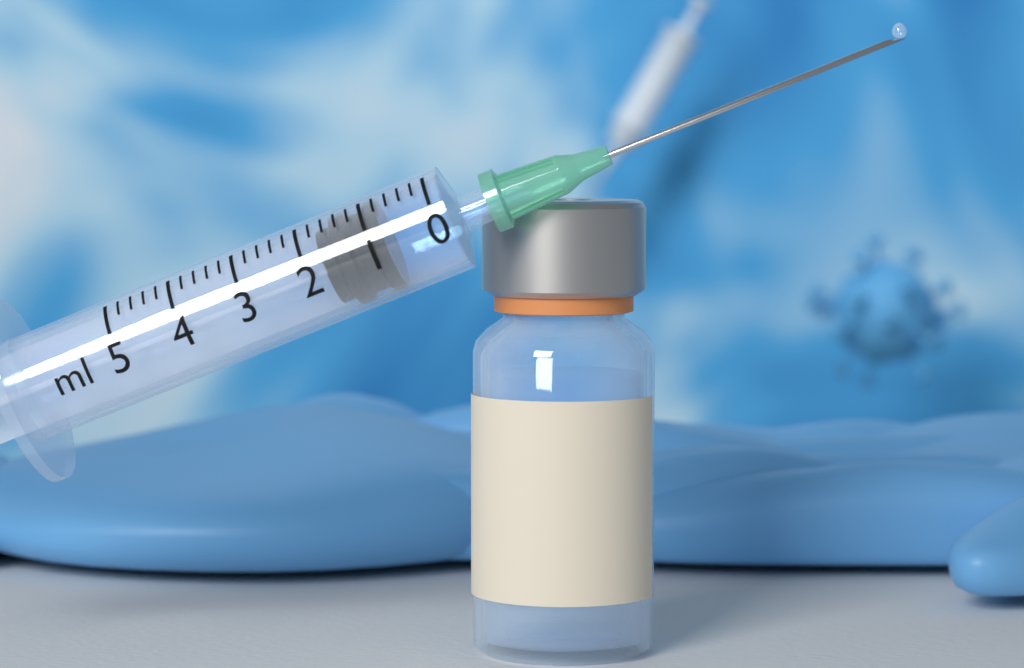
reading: 0.8 ml
